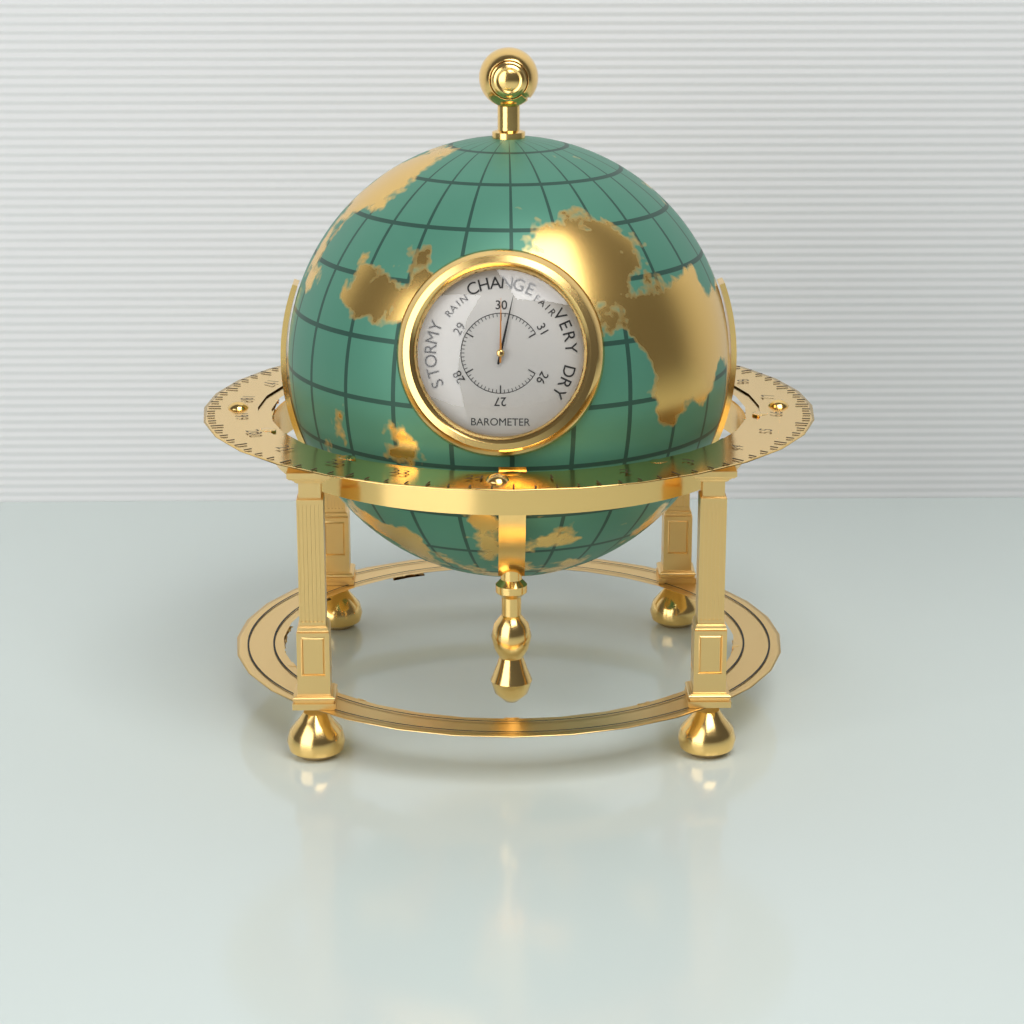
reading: 30.2 inHg
